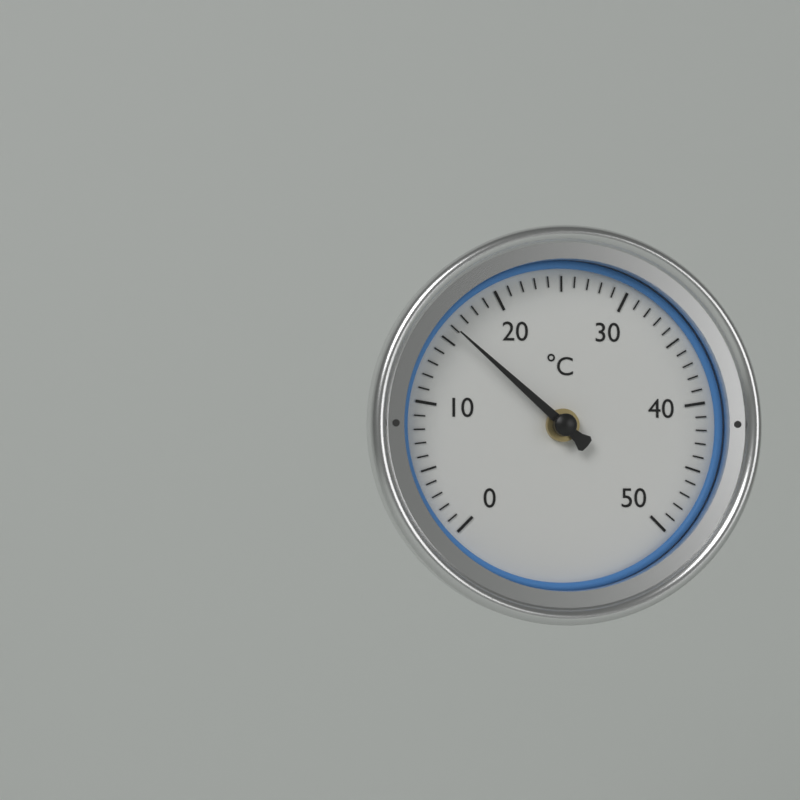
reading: 16 °C
